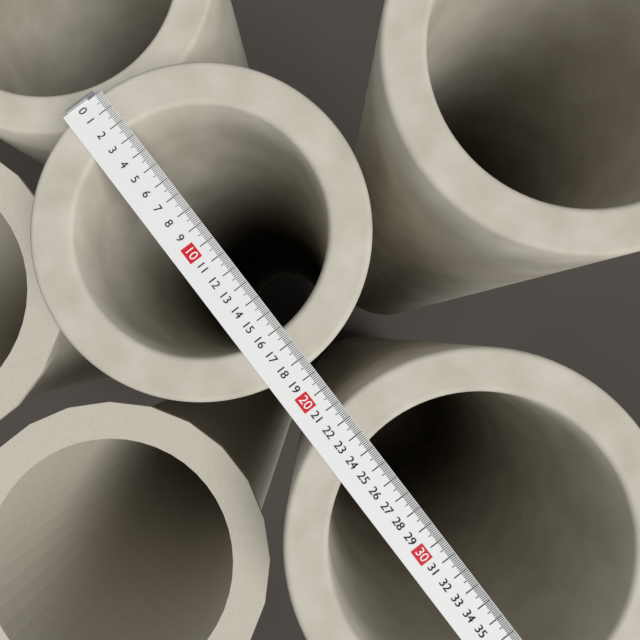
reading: 18.5 (no unit)
